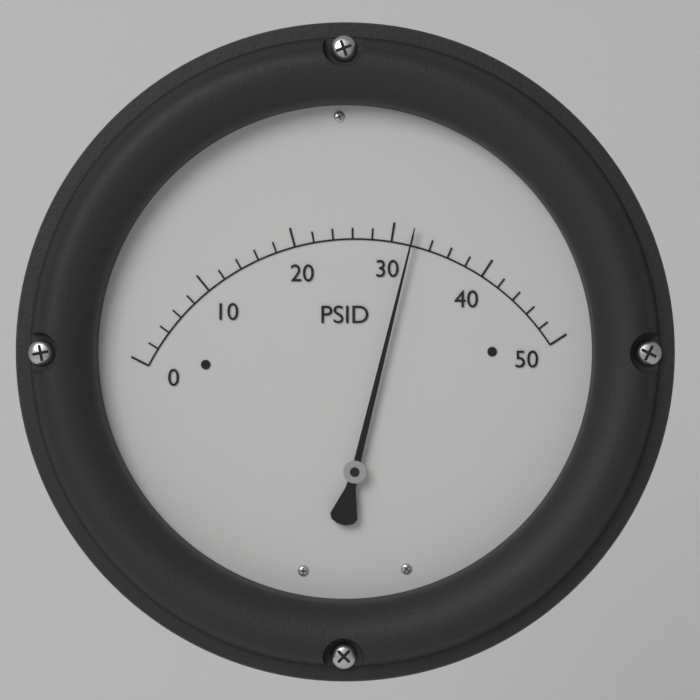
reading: 32 PSID
